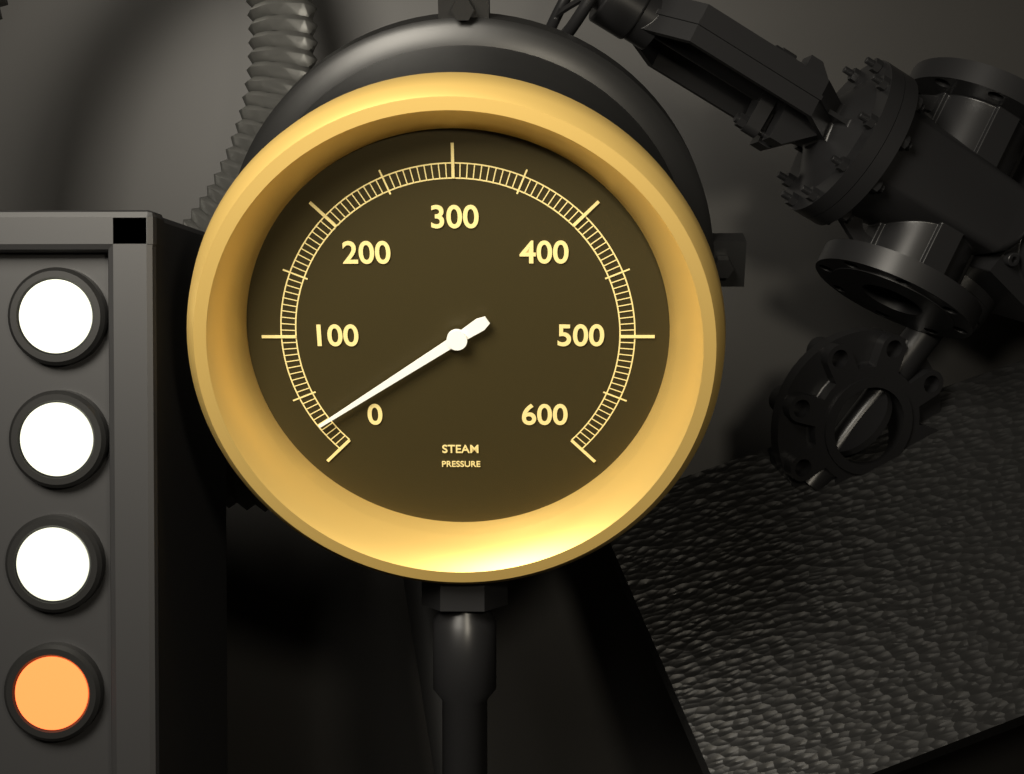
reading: 25 (no unit)
